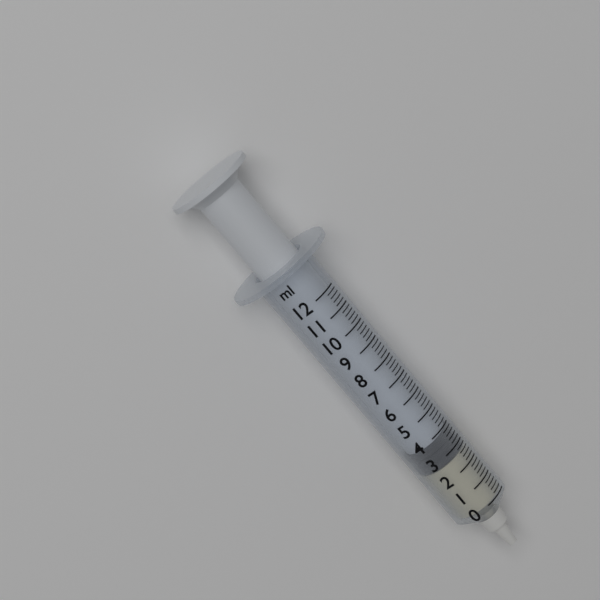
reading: 2.6 ml
